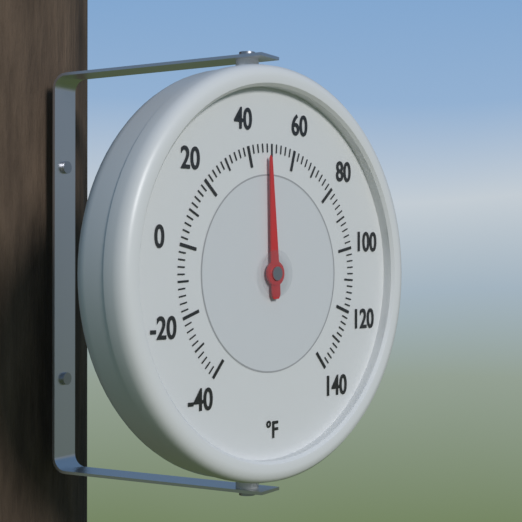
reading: 48 °F
